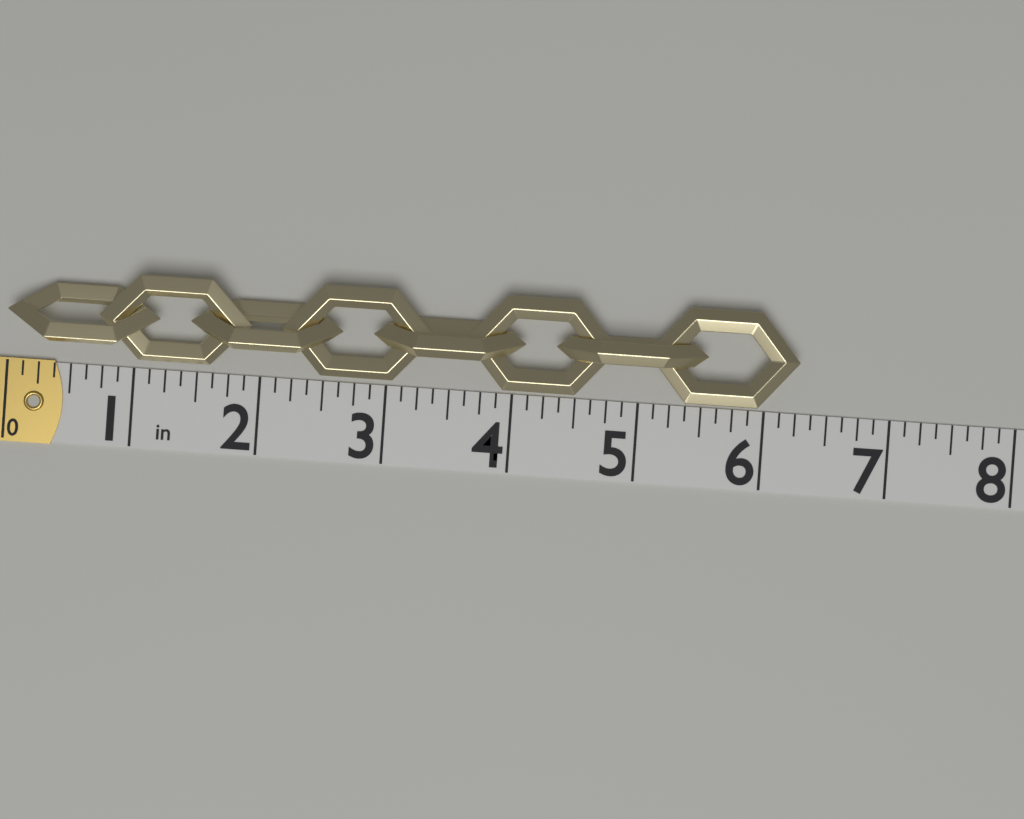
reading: 6.250 in
